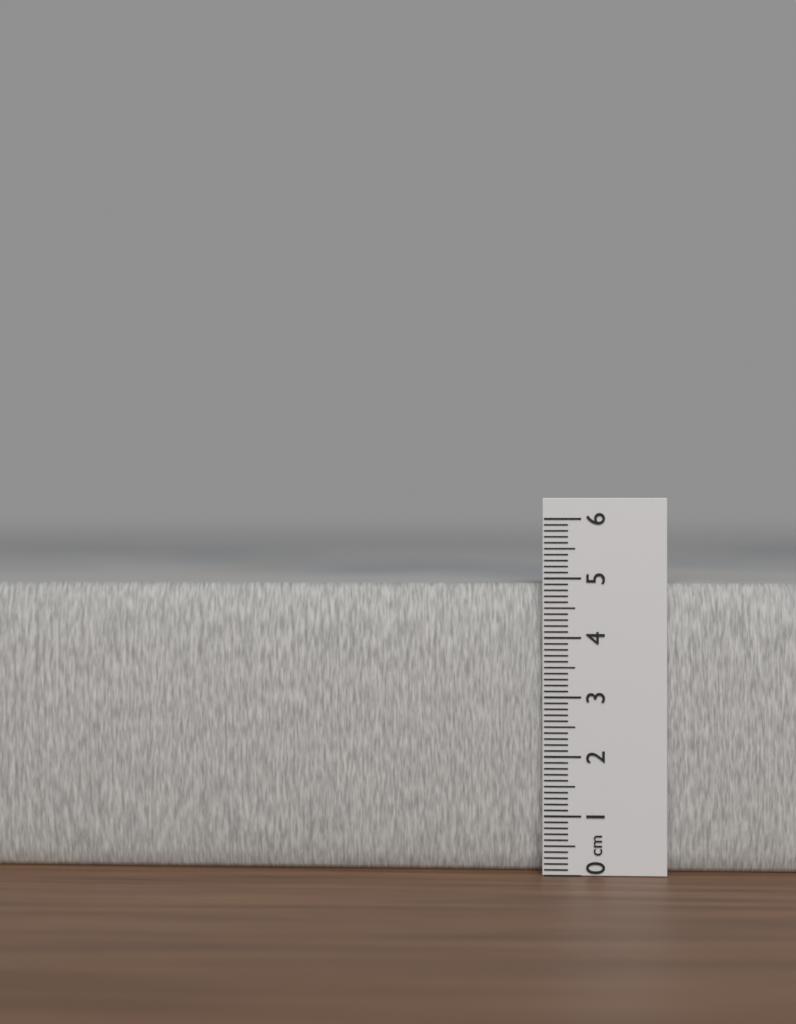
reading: 4.9 cm
